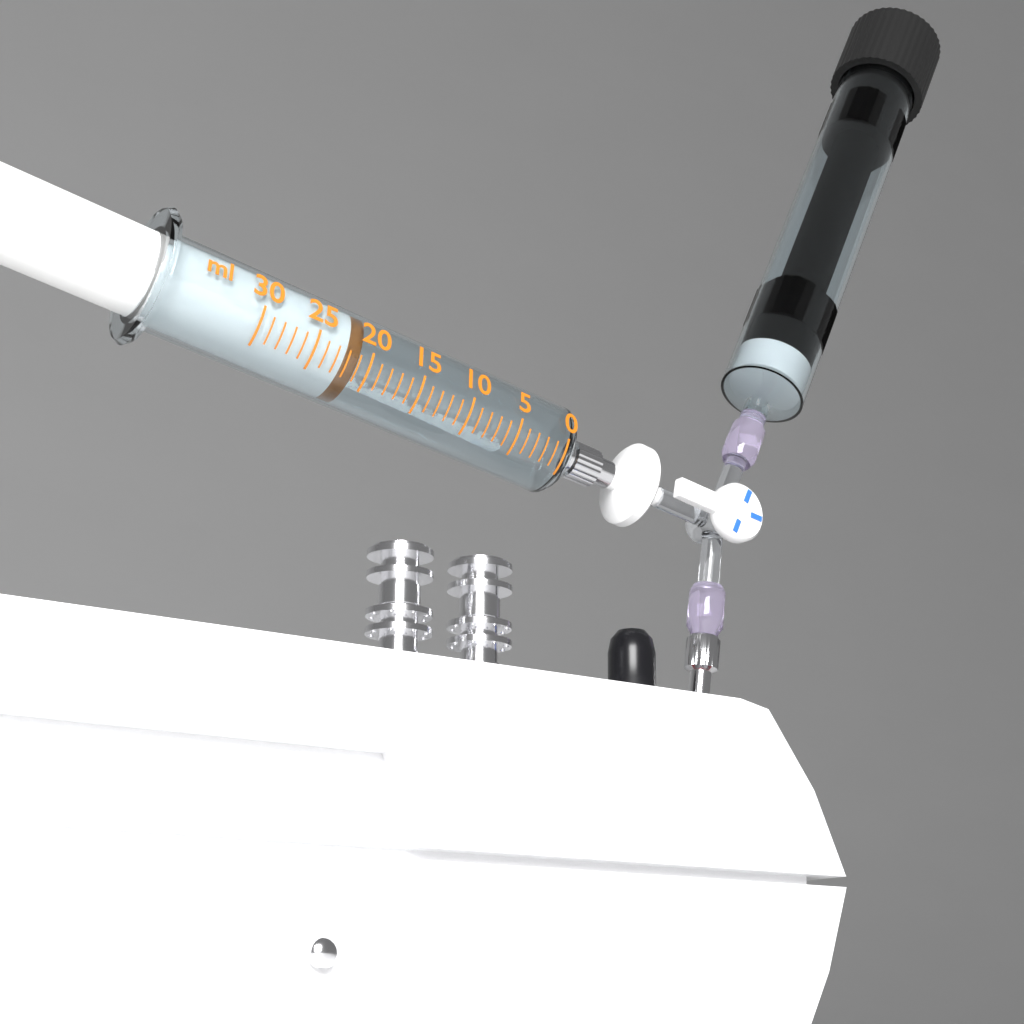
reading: 21 ml
